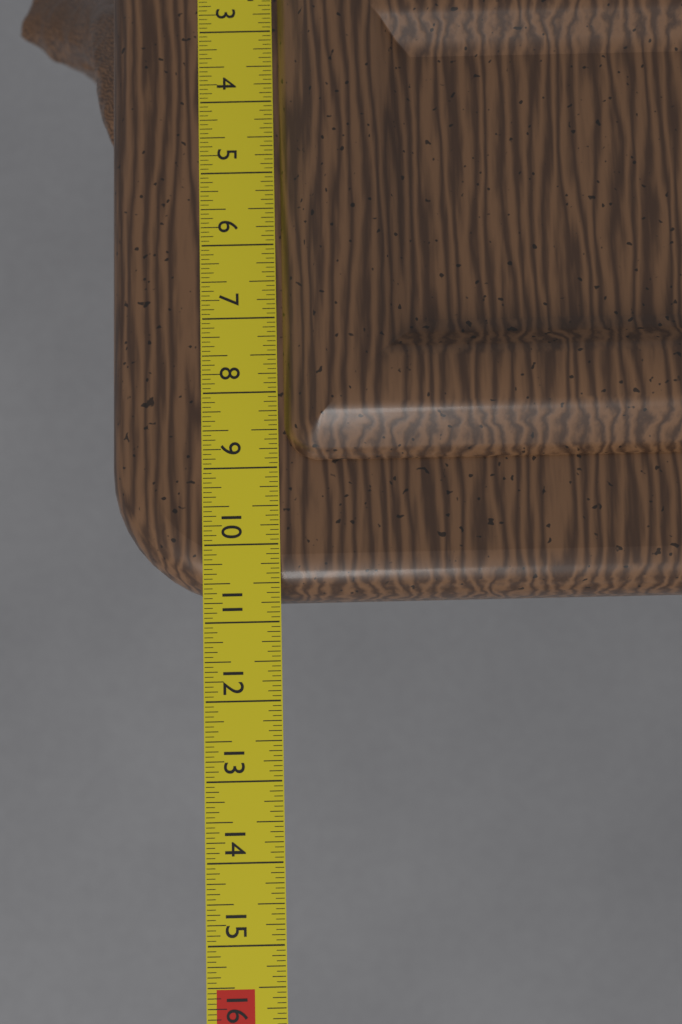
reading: 10.6875 in
